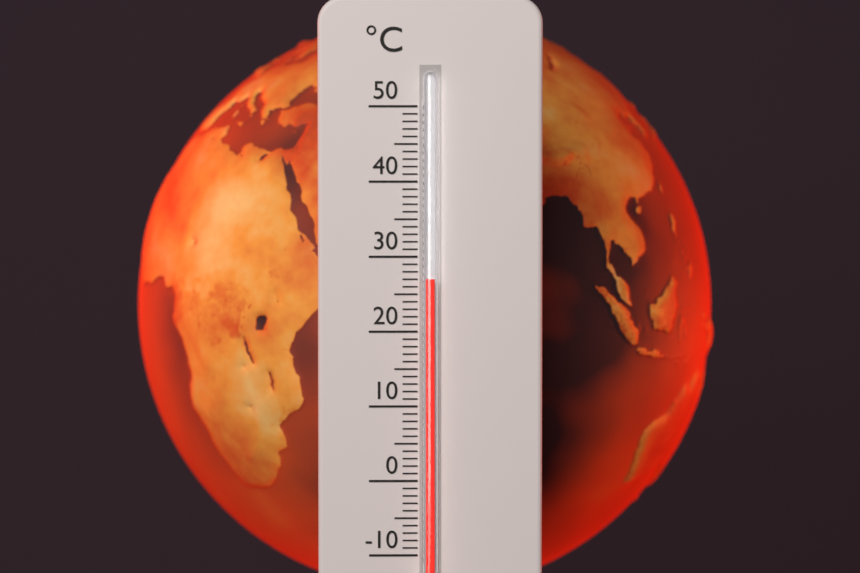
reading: 27 °C
